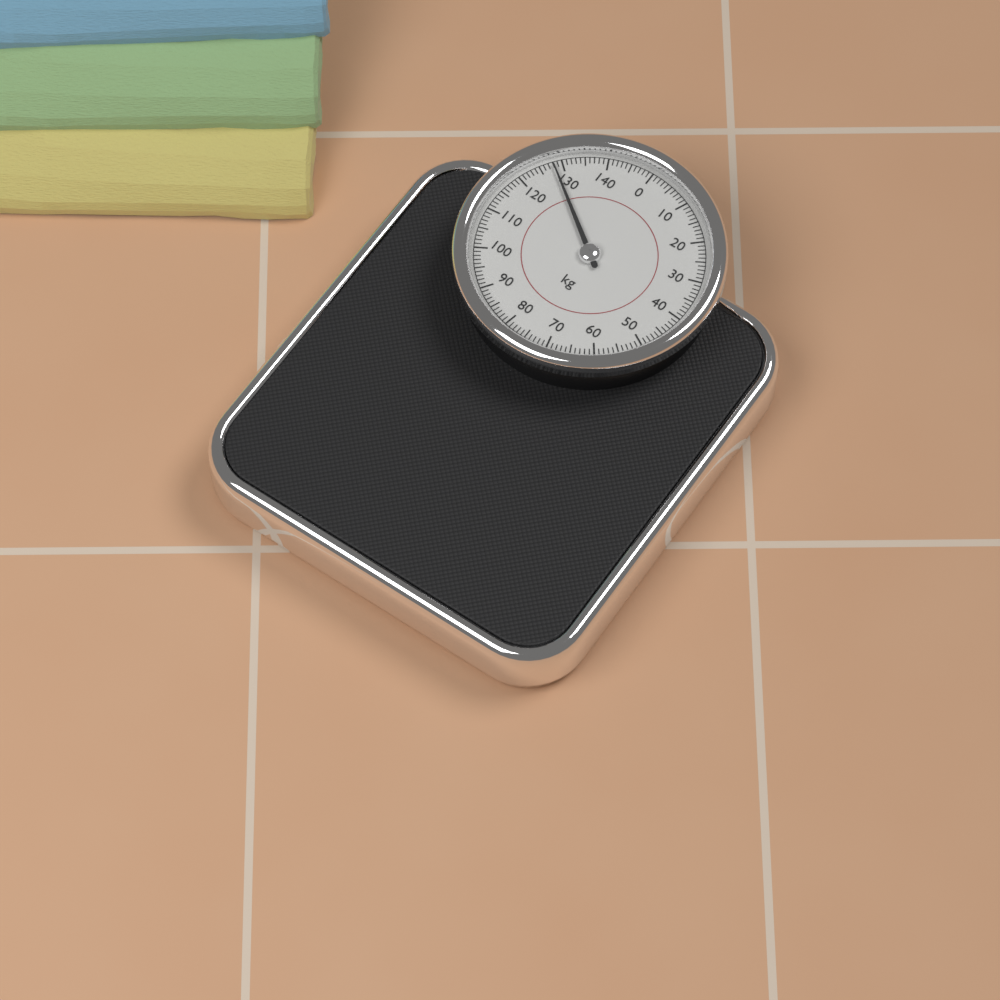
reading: 128 kg
